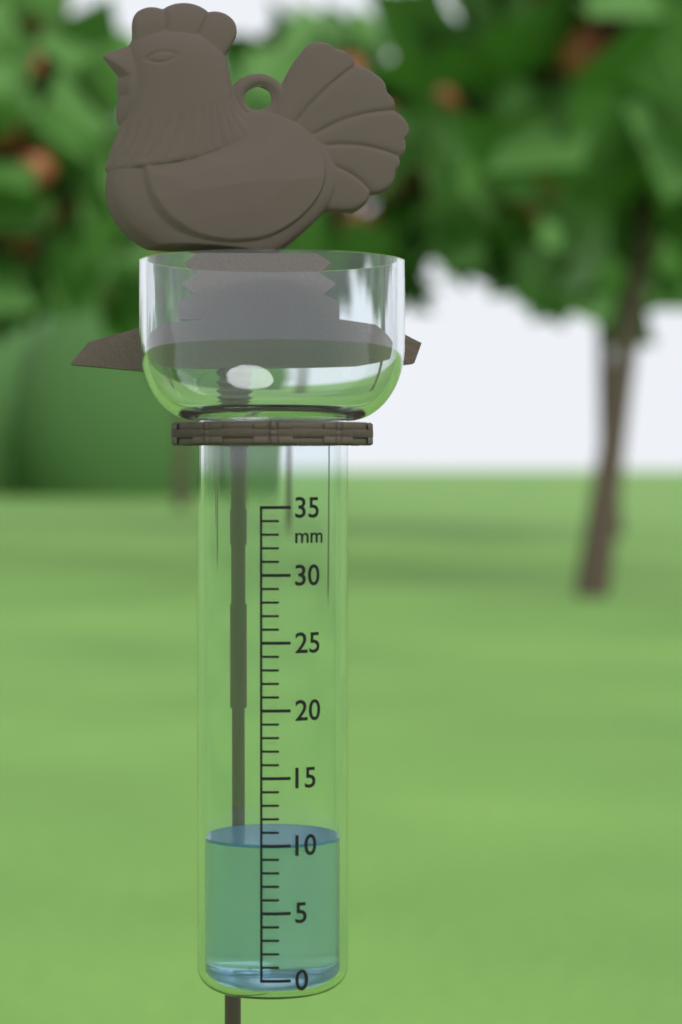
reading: 10 mm
